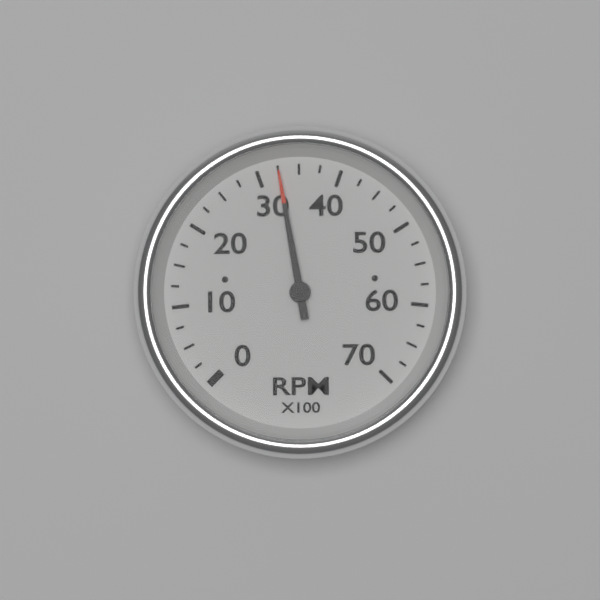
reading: 3250 RPM
